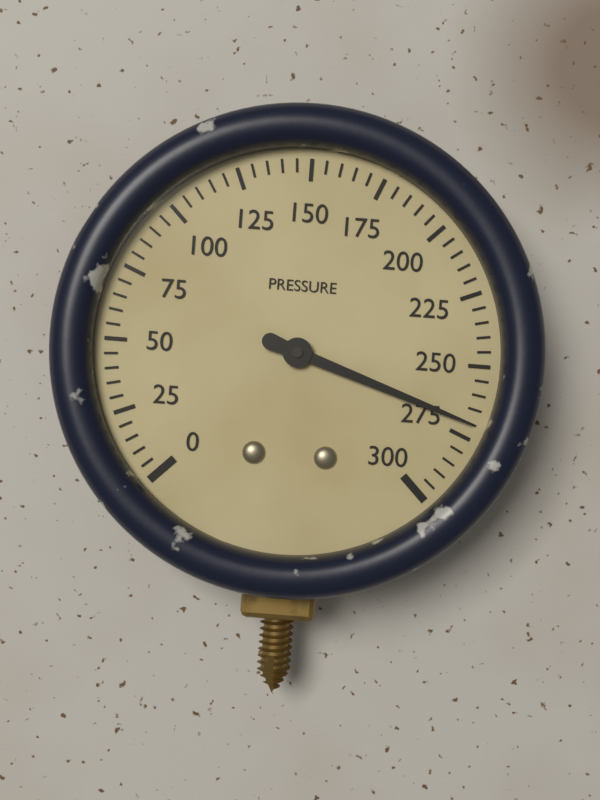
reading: 270 (no unit)
